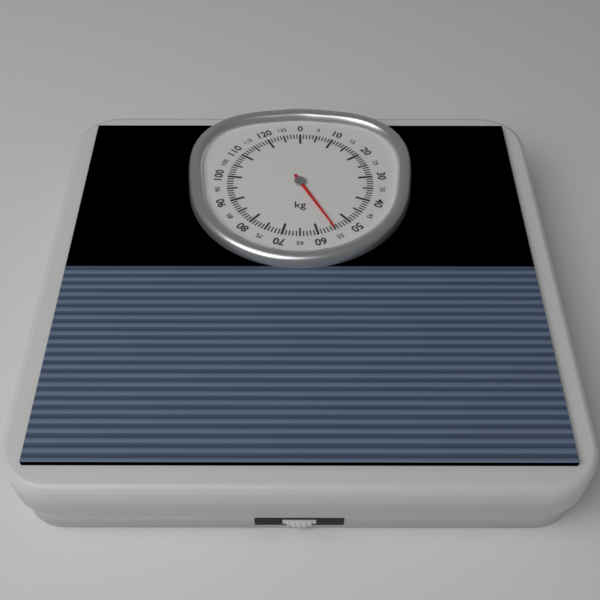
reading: 55 kg
